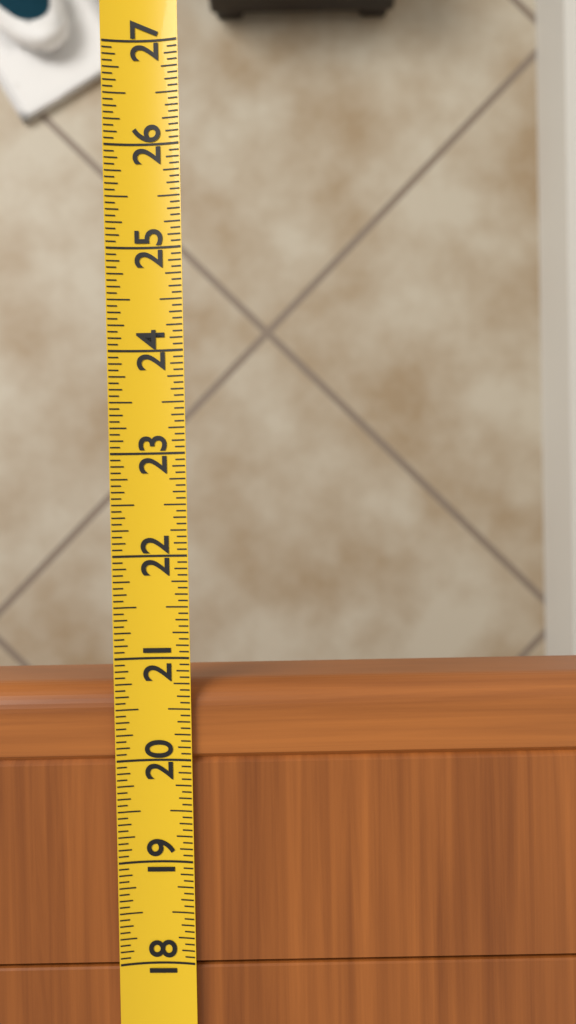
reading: 20.7500 (no unit)
